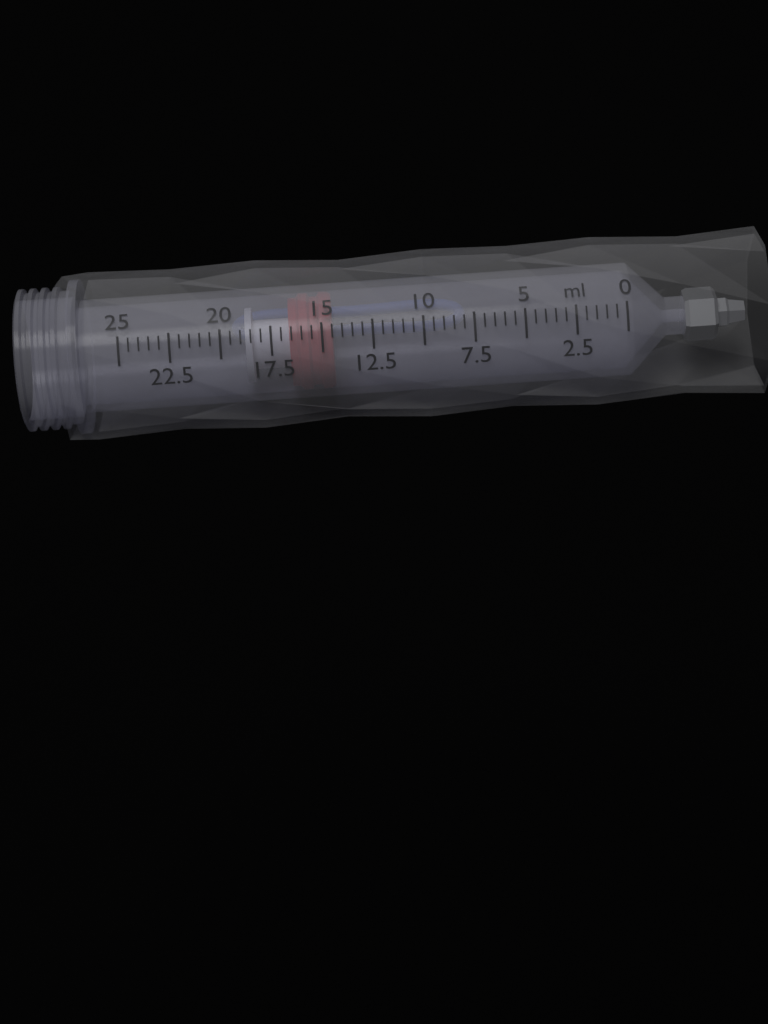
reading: 14.5 ml
